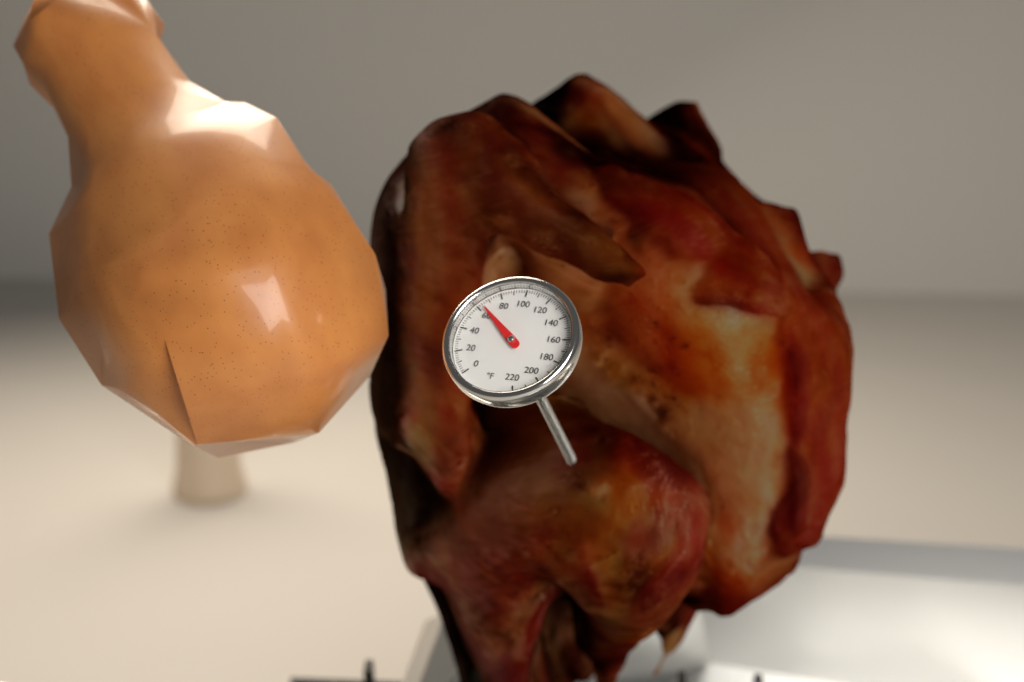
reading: 64 °F
